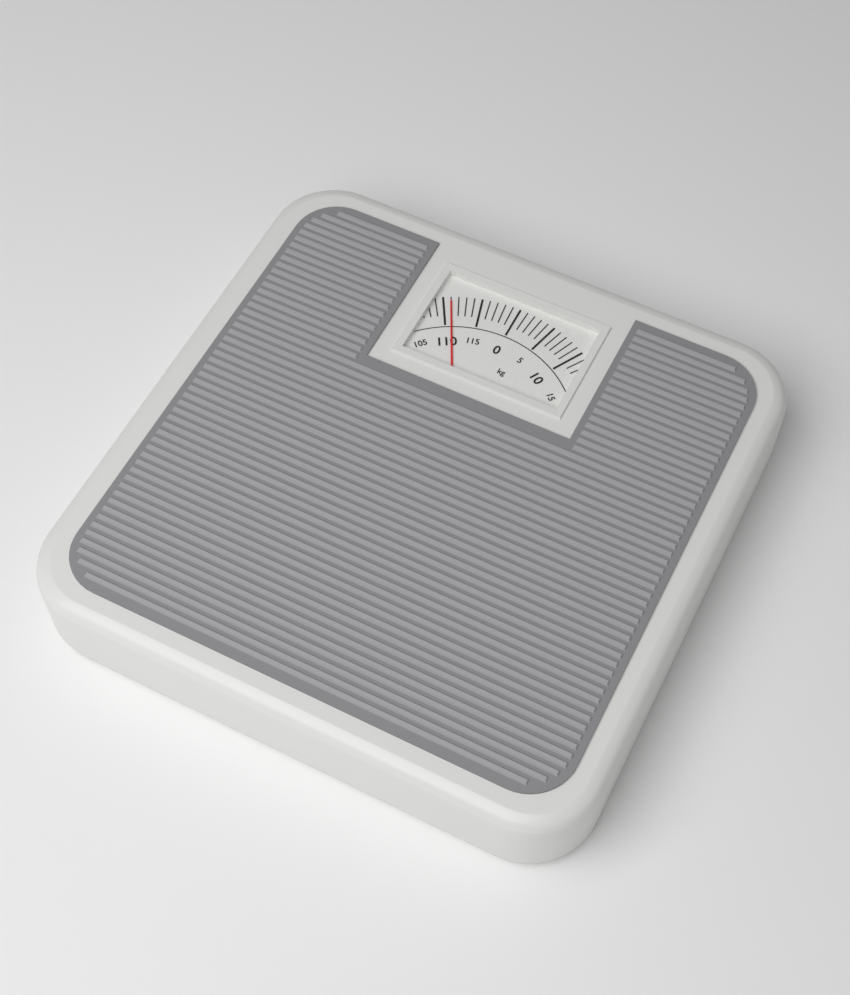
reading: 111 kg
